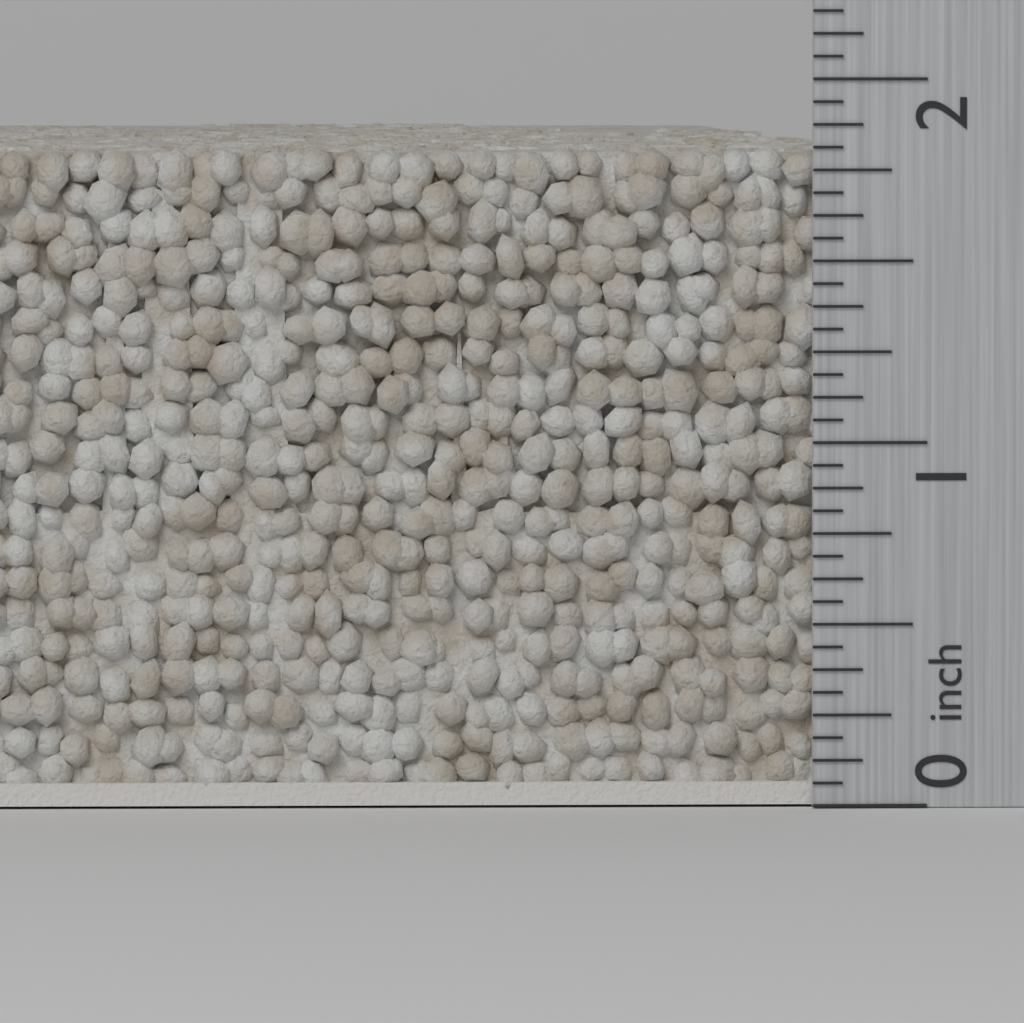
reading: 1.8125 inch
